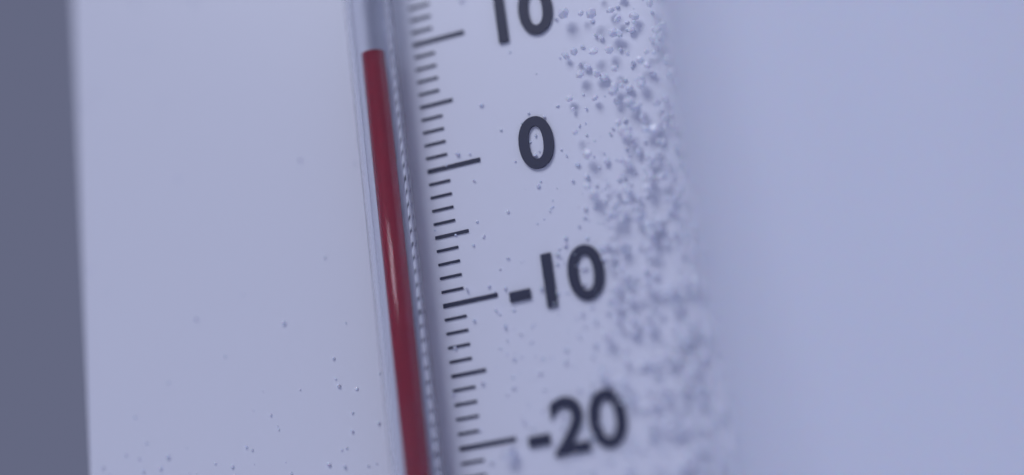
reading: 9 °C
